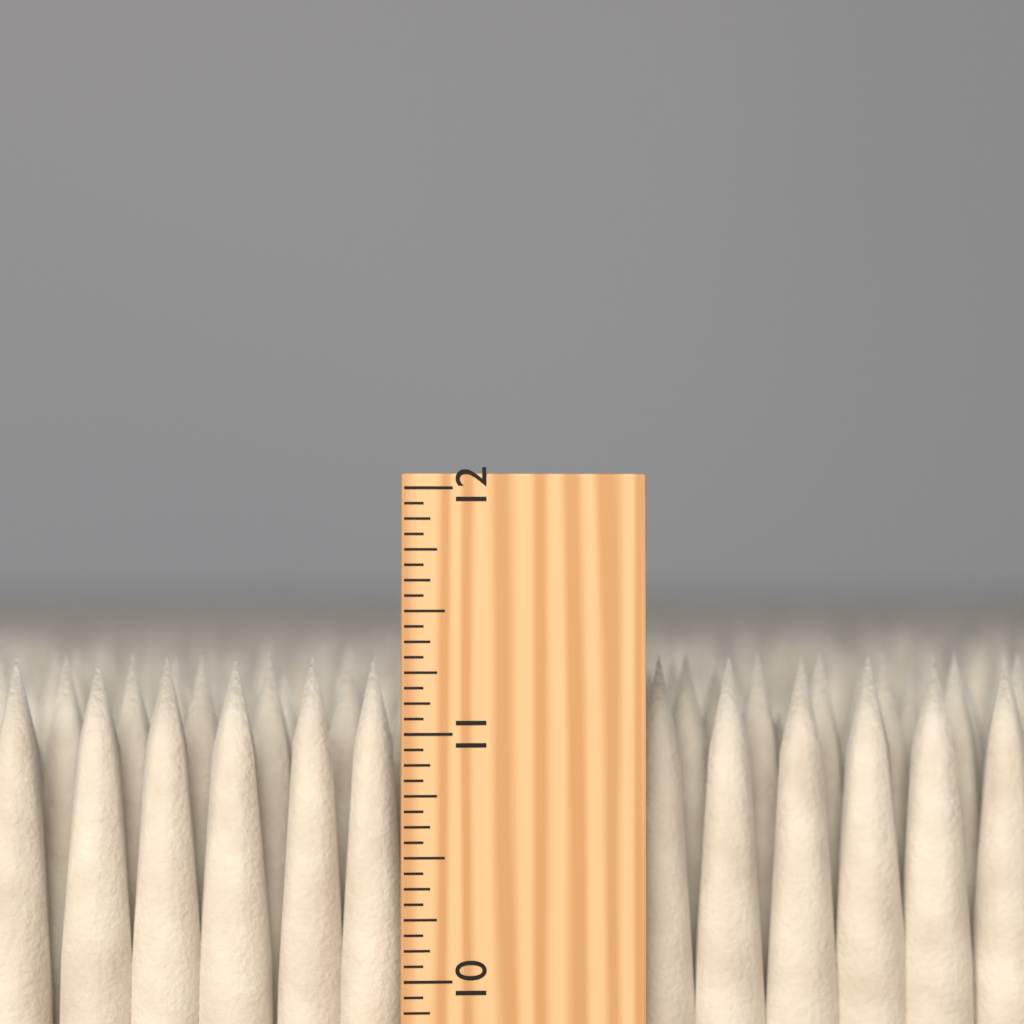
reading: 11.3125 inch
